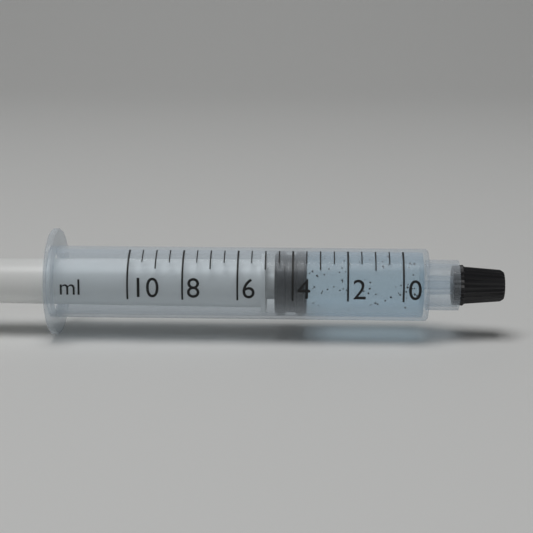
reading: 3.5 ml
